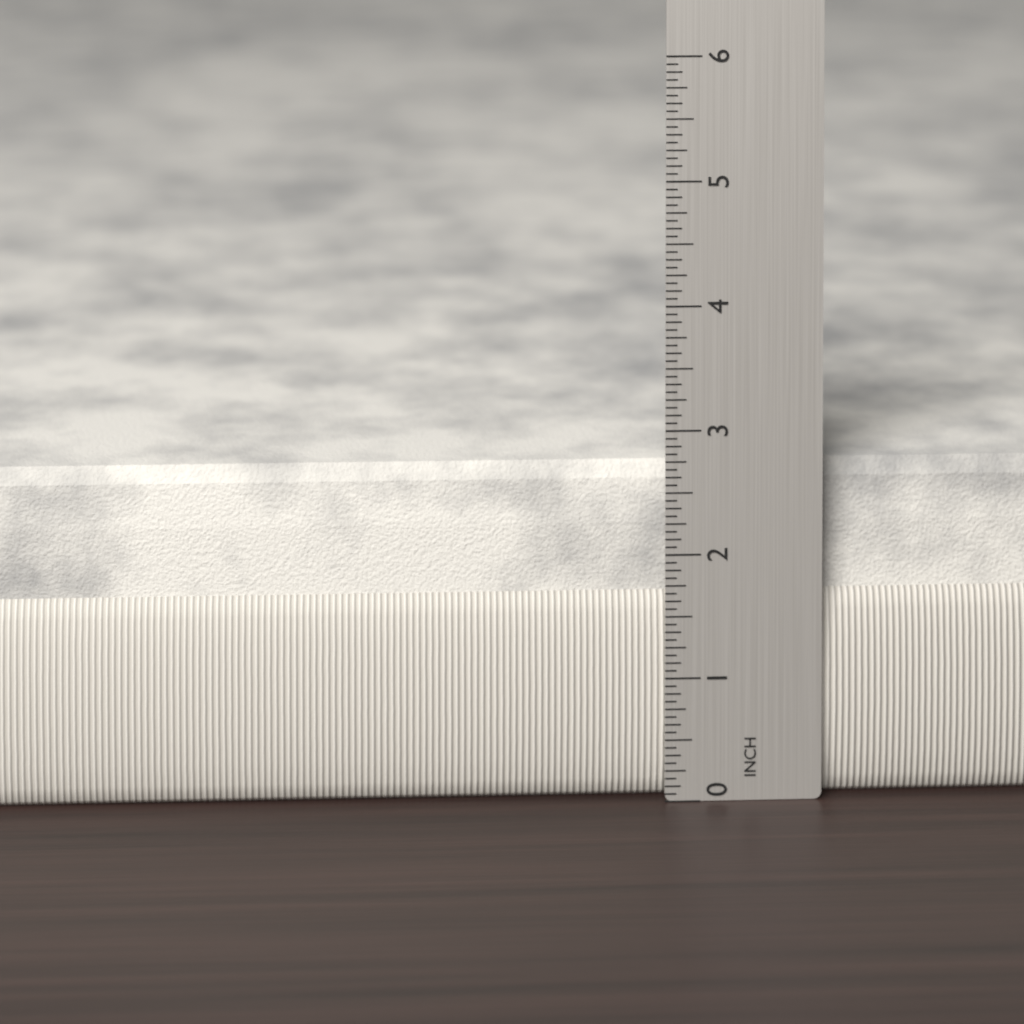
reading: 2.6875 in
